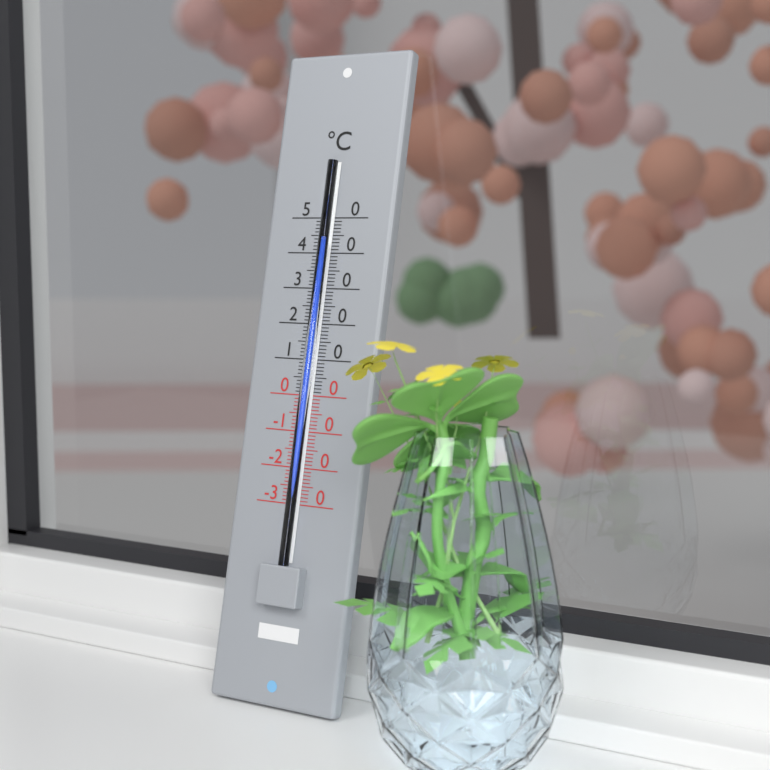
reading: 43 °C
